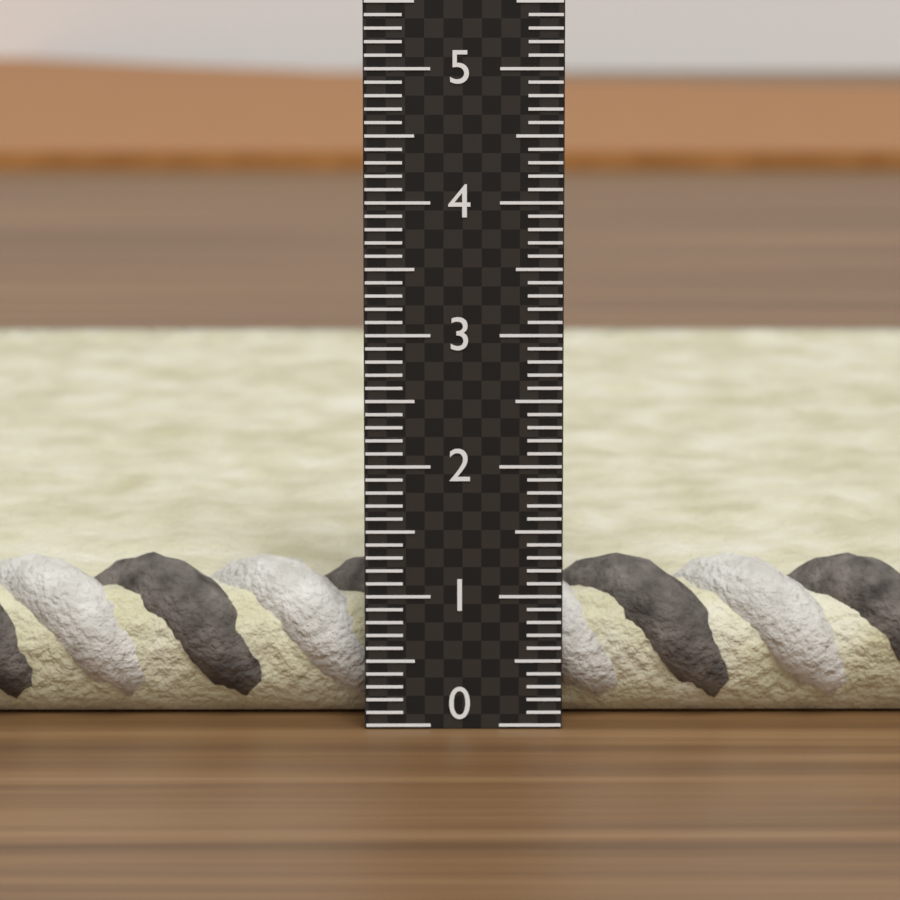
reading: 1.0 (no unit)
